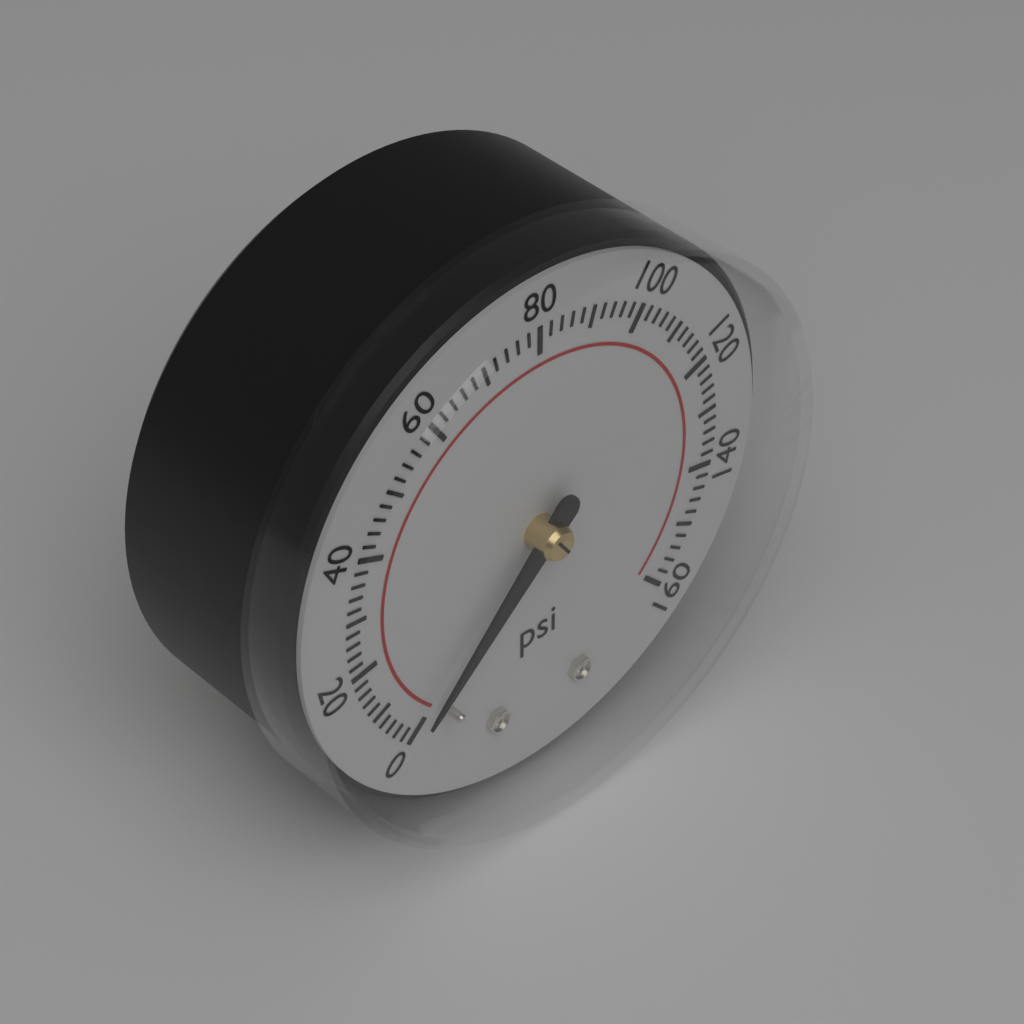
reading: 0 psi
